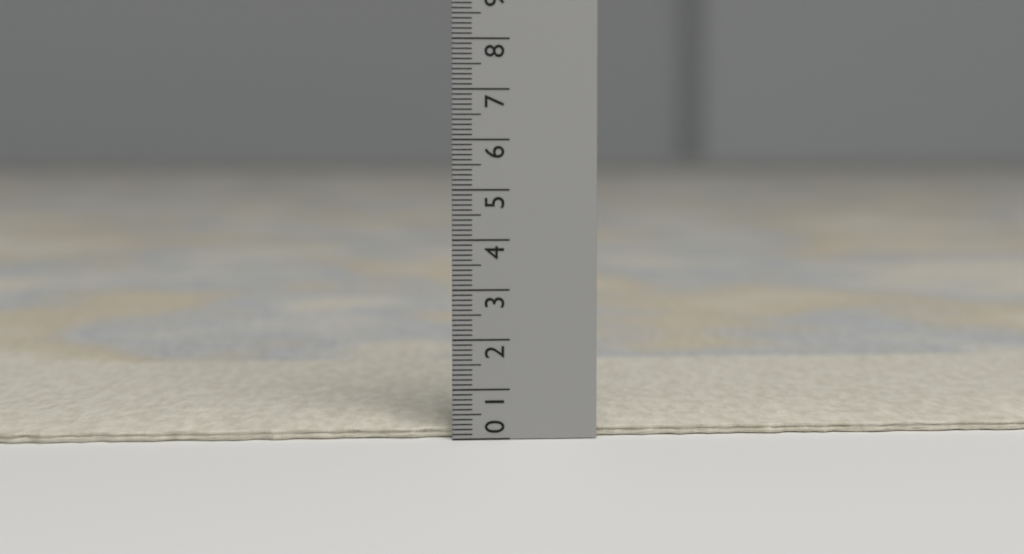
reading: 0.2 (no unit)
